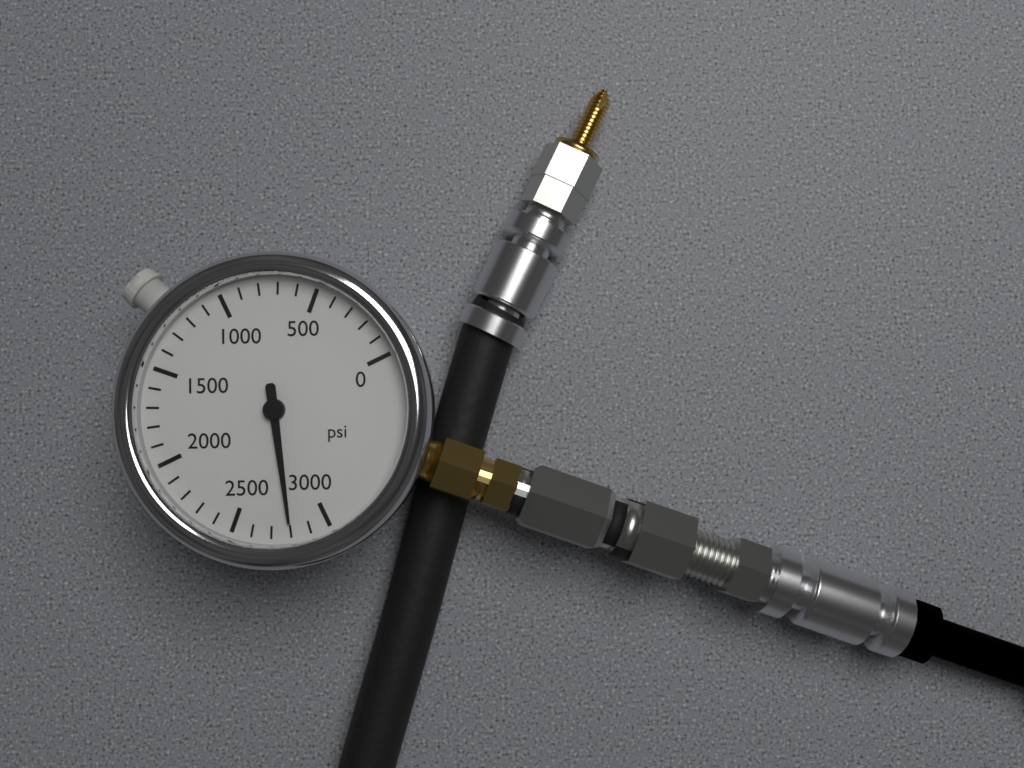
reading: 2800 psi
